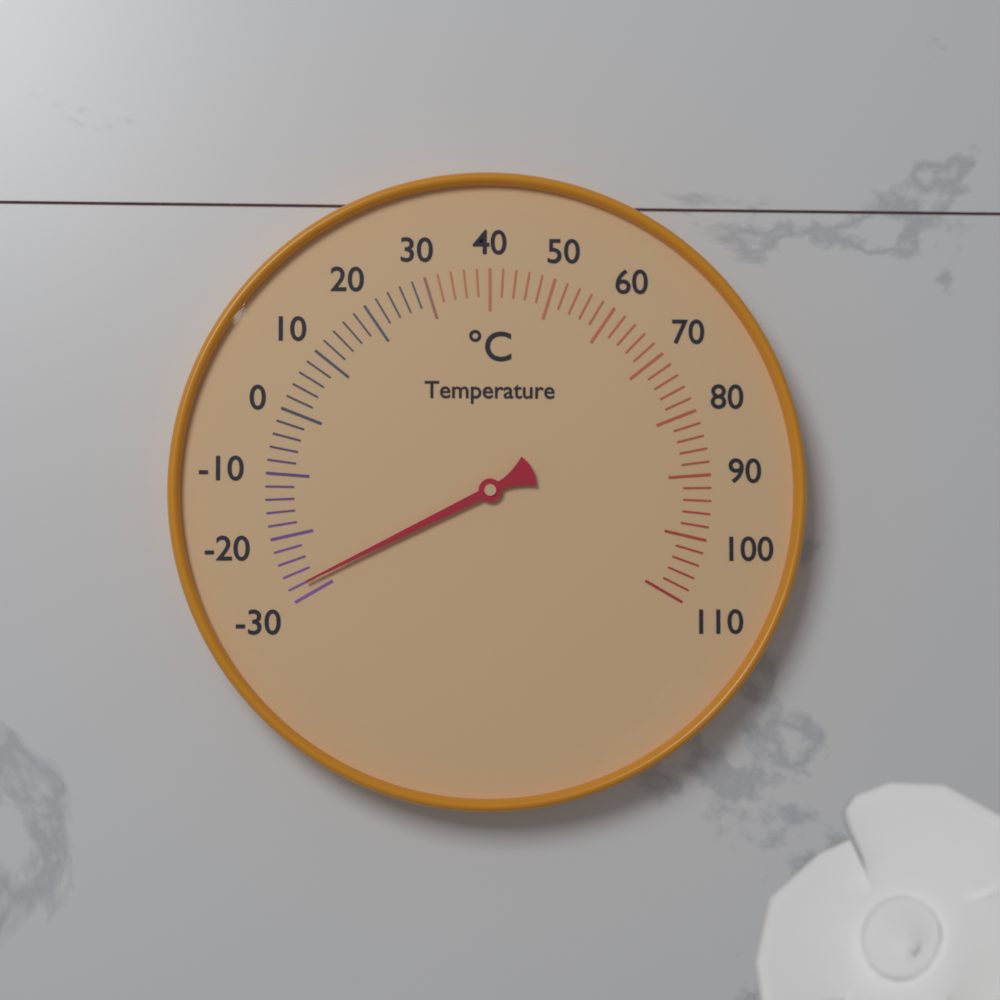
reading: -28 °C
